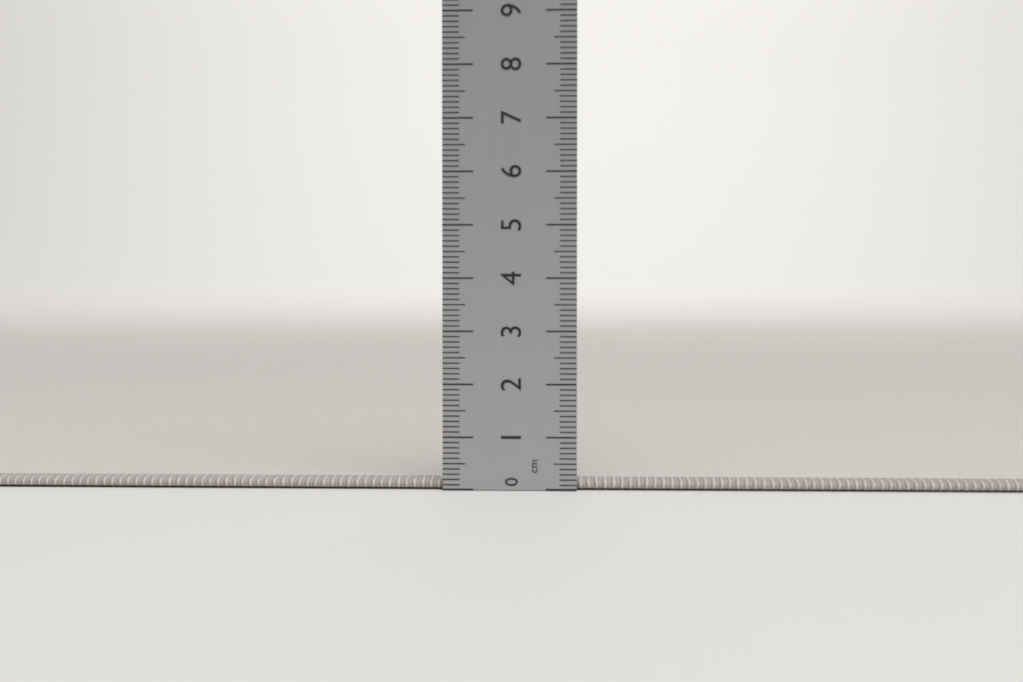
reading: 0.2 cm
